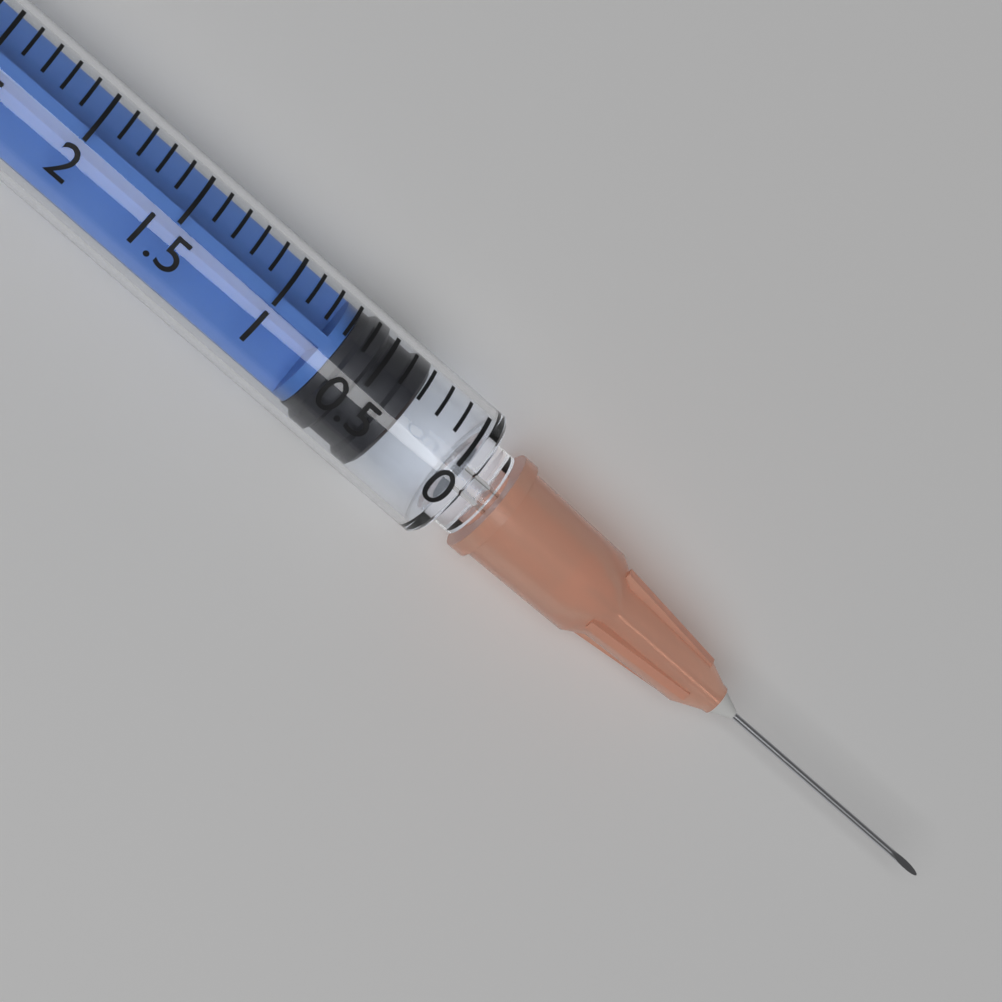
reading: 0.3 ml
